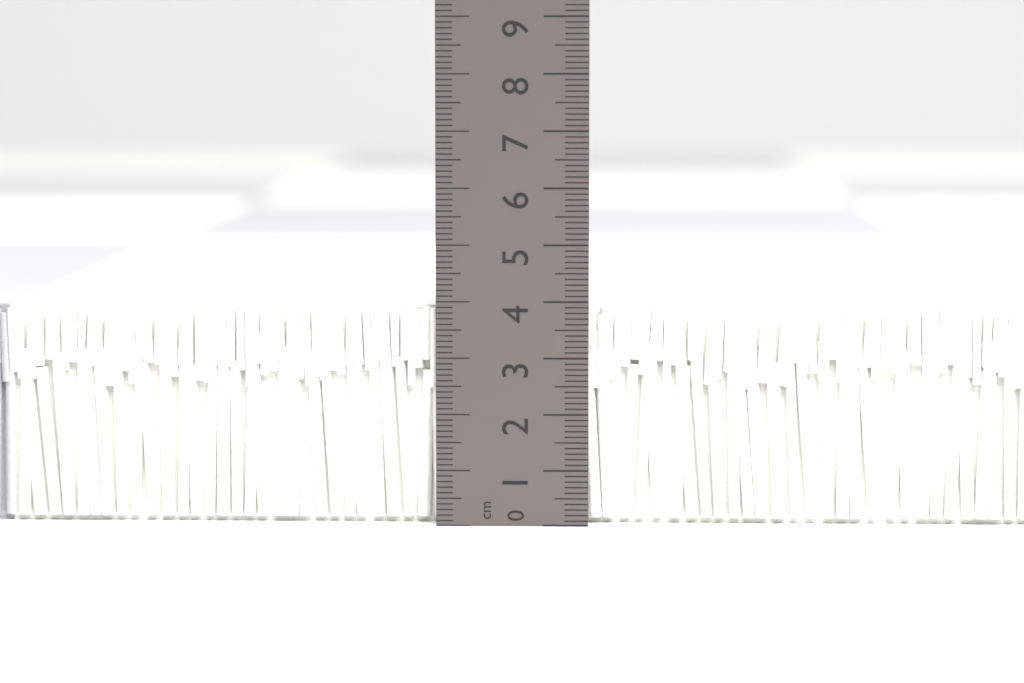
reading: 3.9 cm
